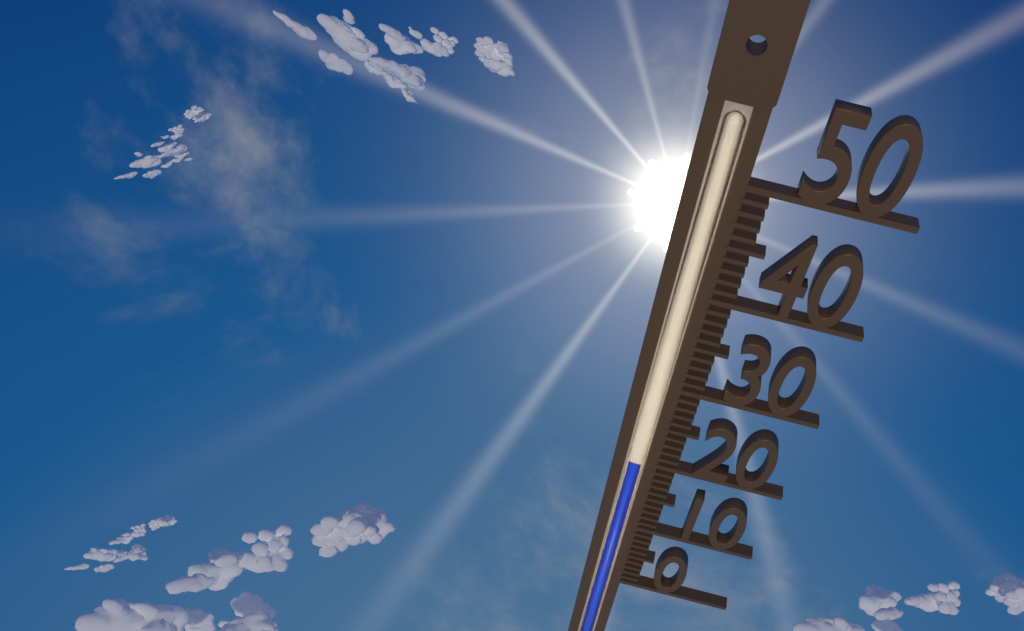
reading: 20 (no unit)
